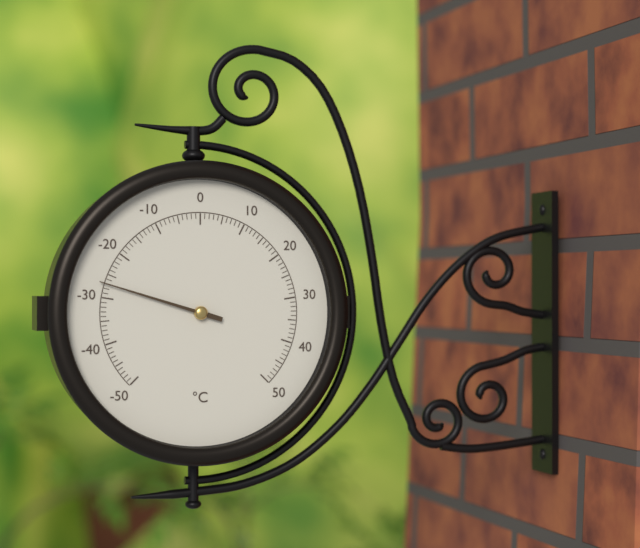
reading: -27 °C
